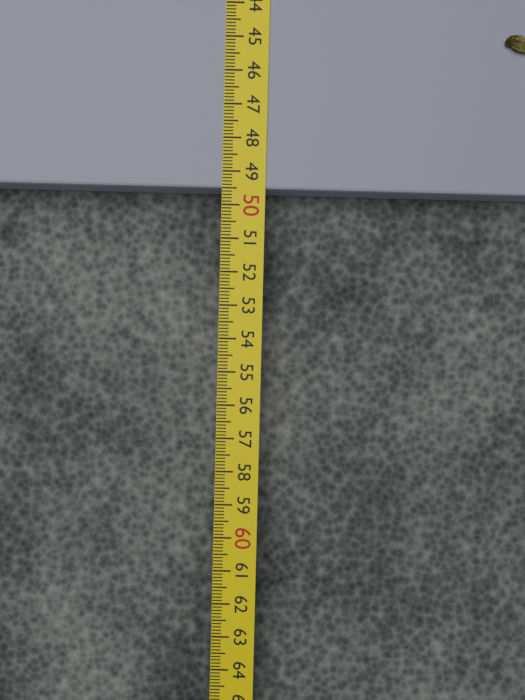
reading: 49.5 cm
